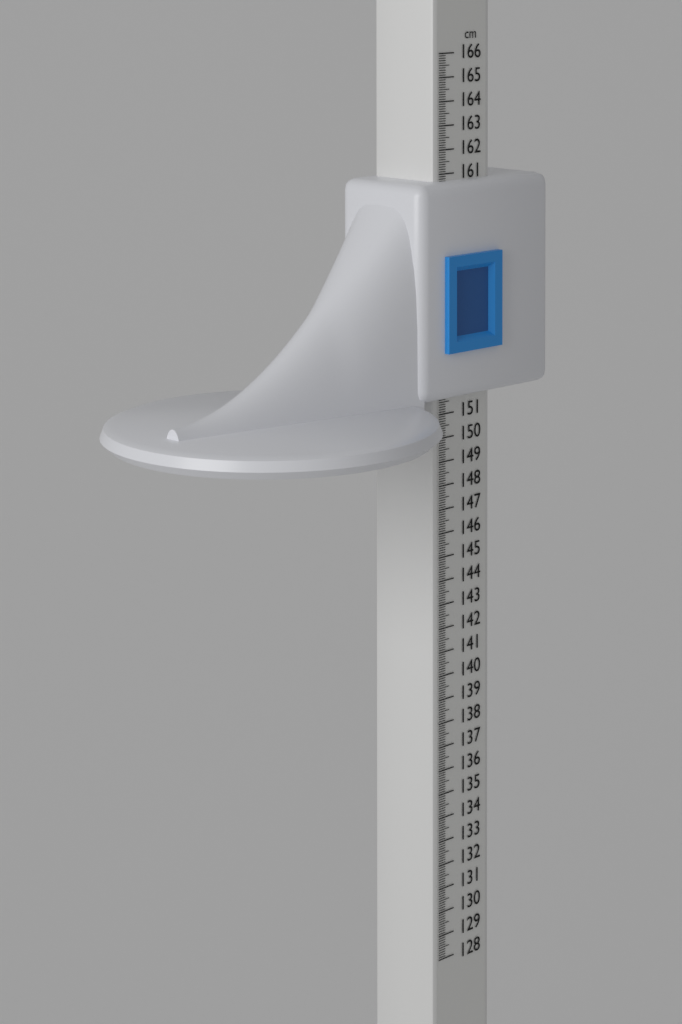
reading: 160.7 cm
